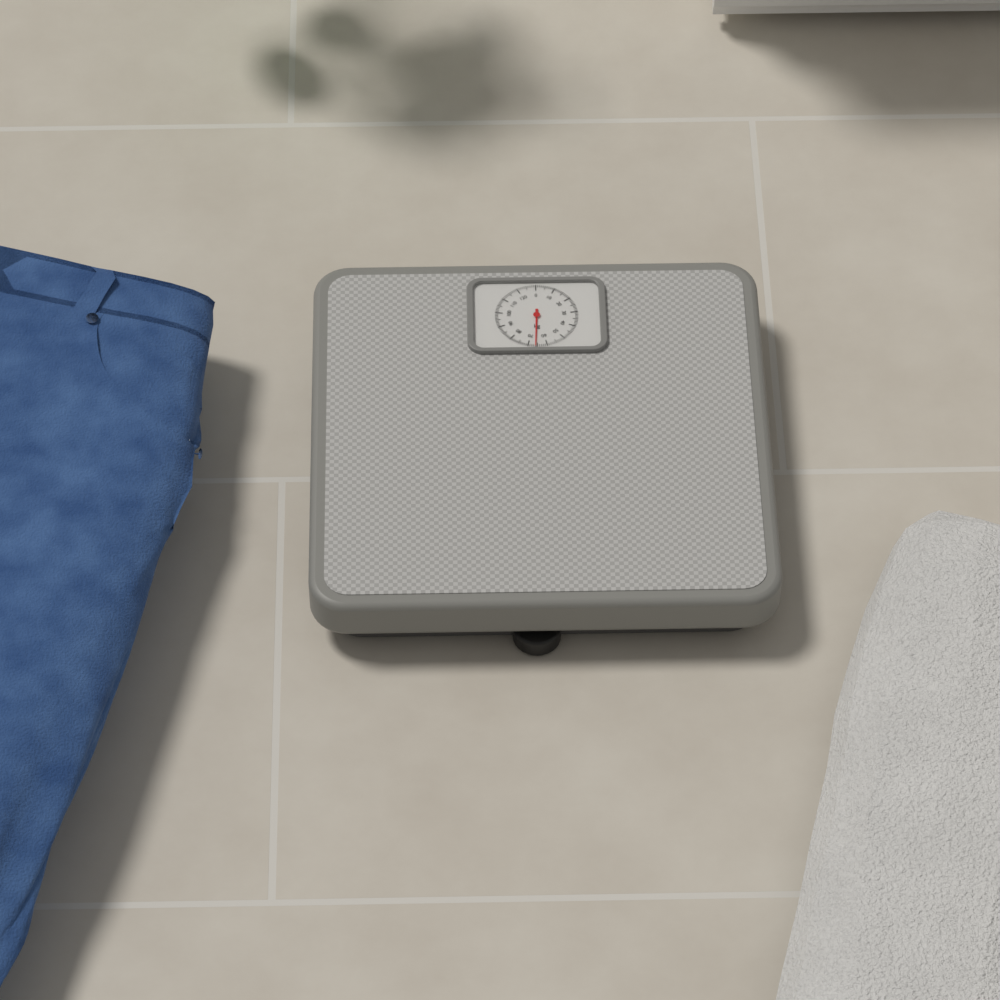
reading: 66 kg
